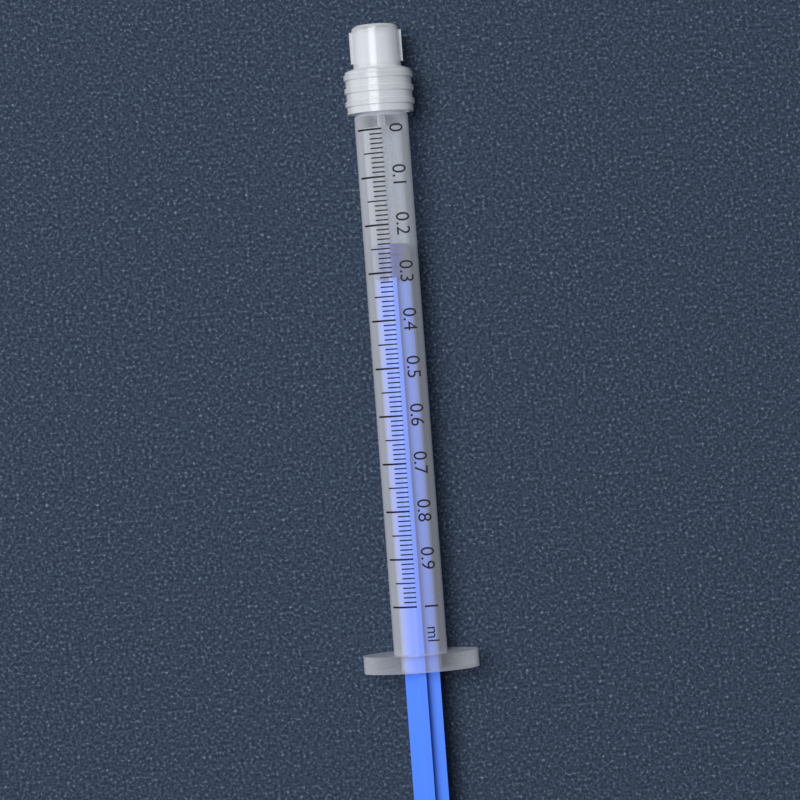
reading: 0.24 ml
